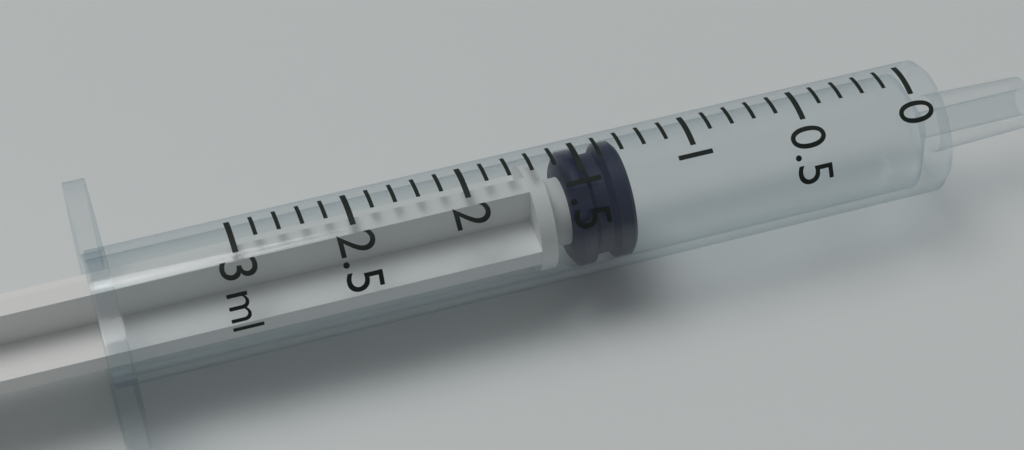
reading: 1.3 ml
